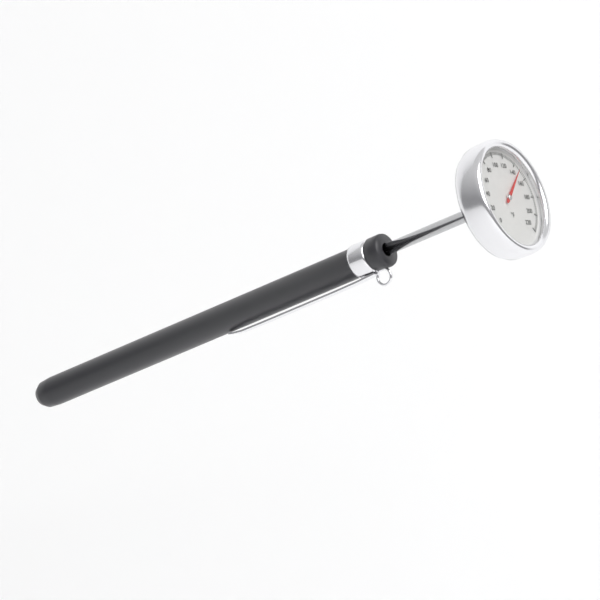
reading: 148 °F
